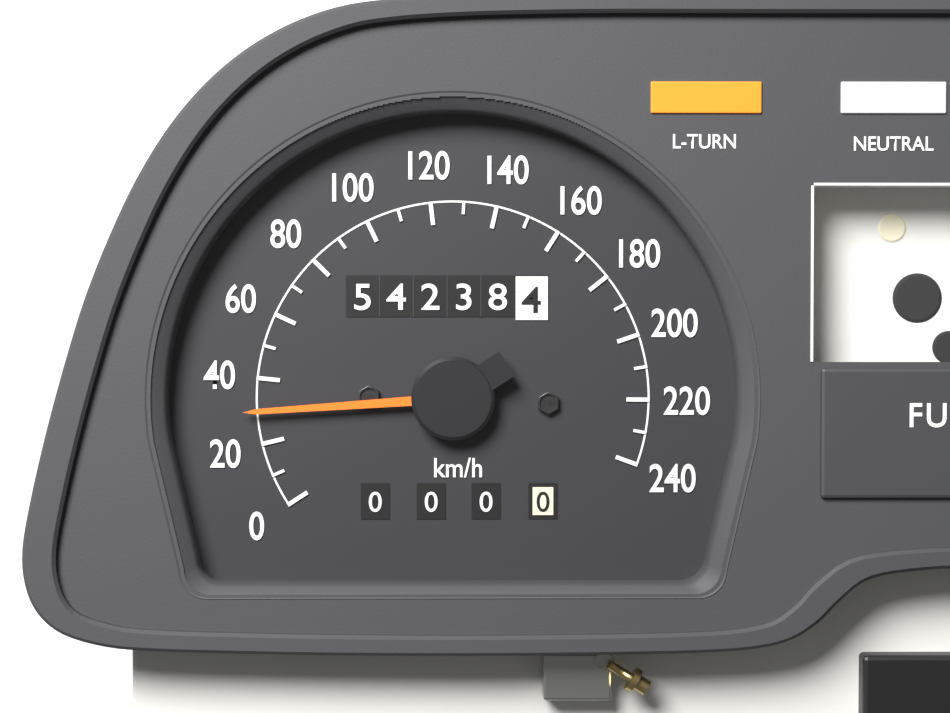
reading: 30 km/h
